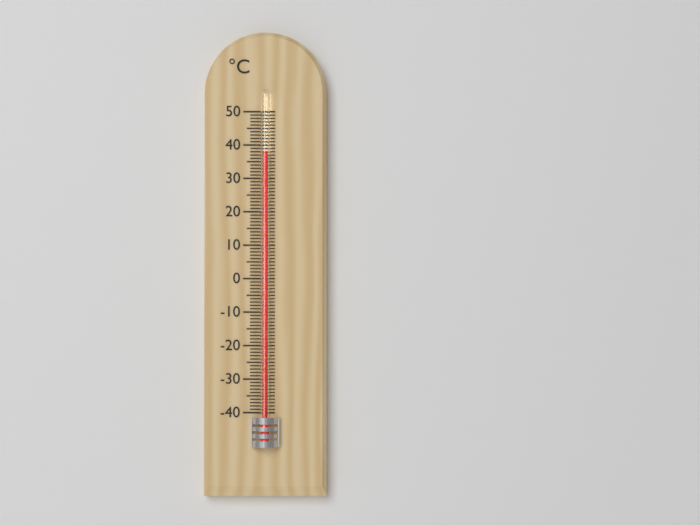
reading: 38 °C
